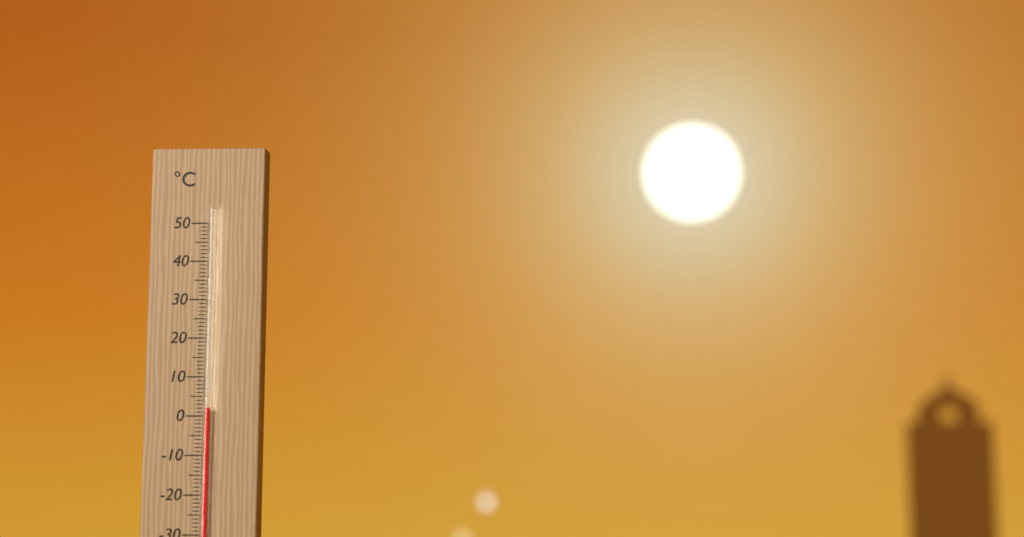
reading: 2 °C
